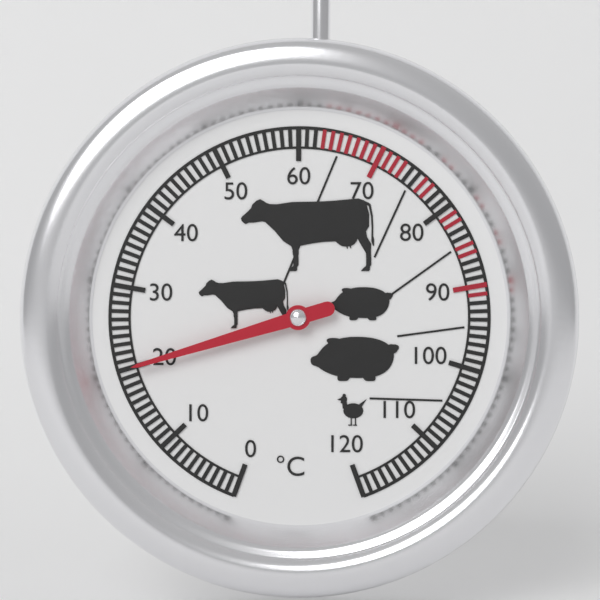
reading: 20 °C
